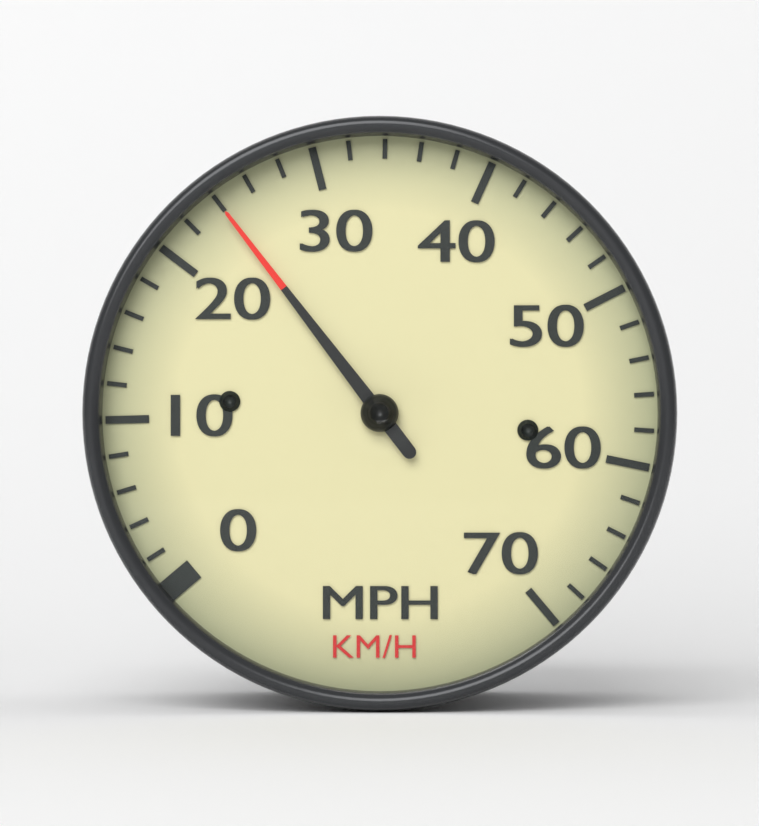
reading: 24 mph
